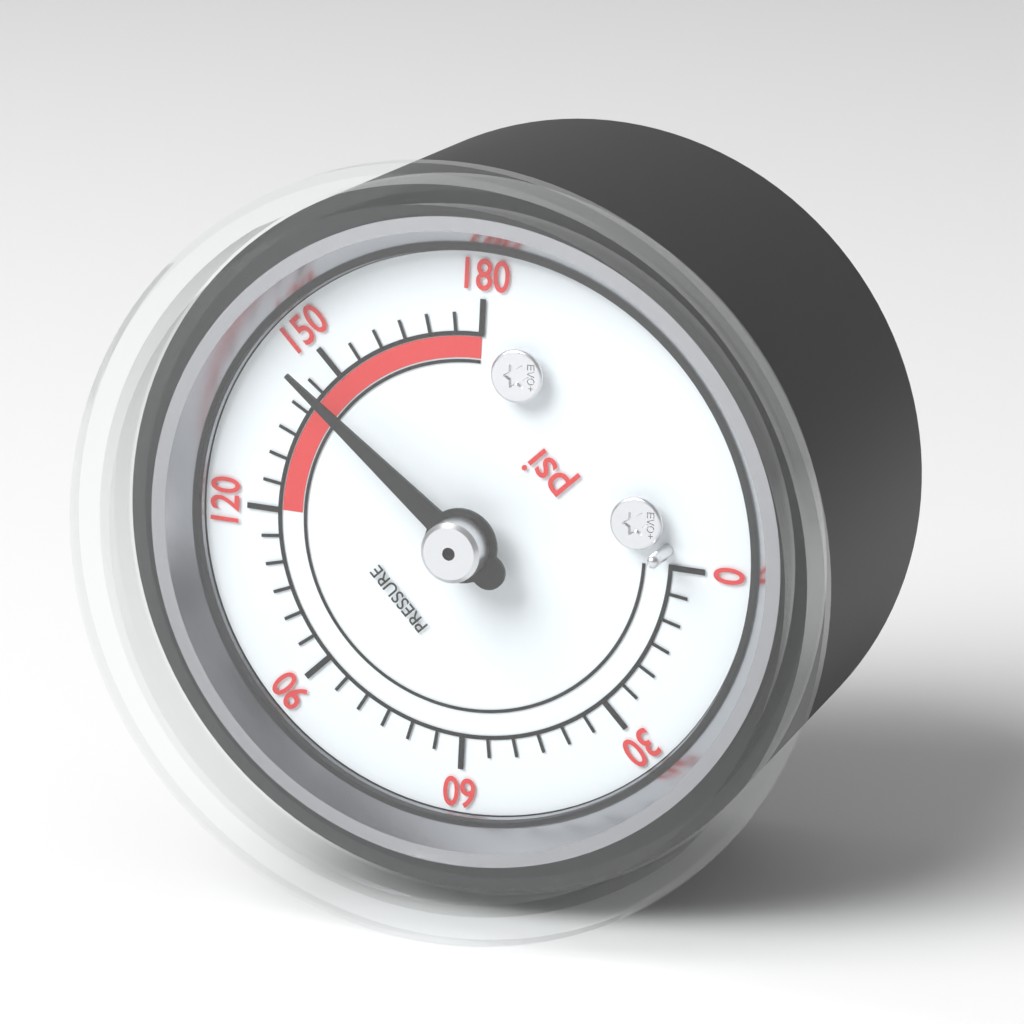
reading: 145 psi
